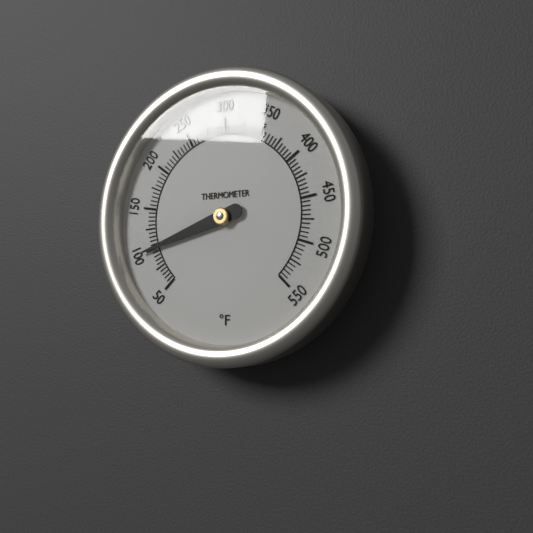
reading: 100 °F
